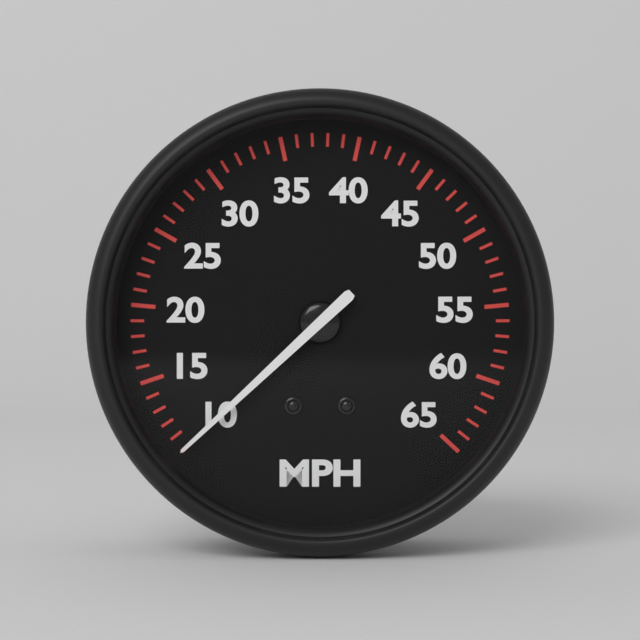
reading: 10 MPH
